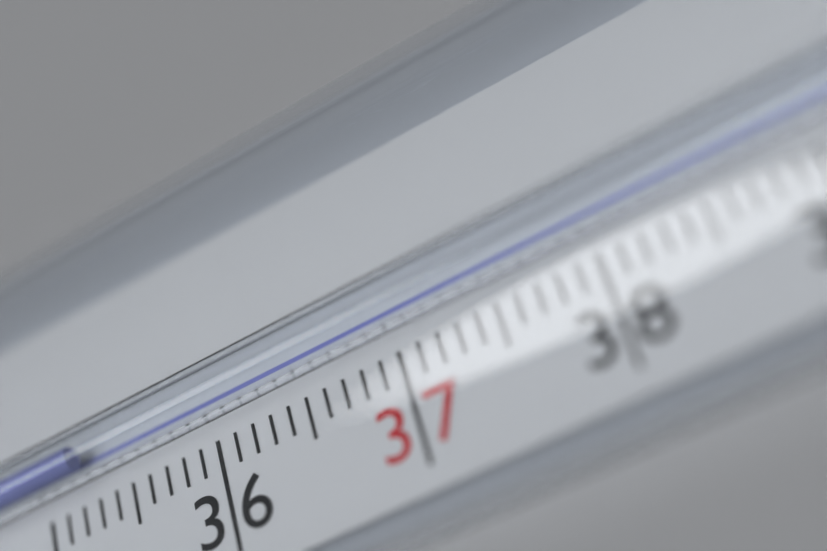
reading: 35.3 °C
